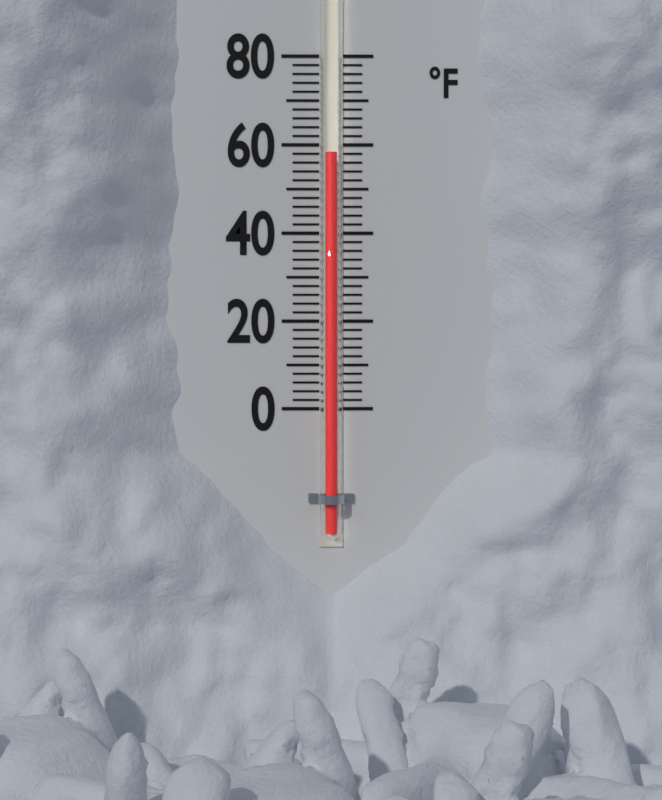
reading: 58 °F
